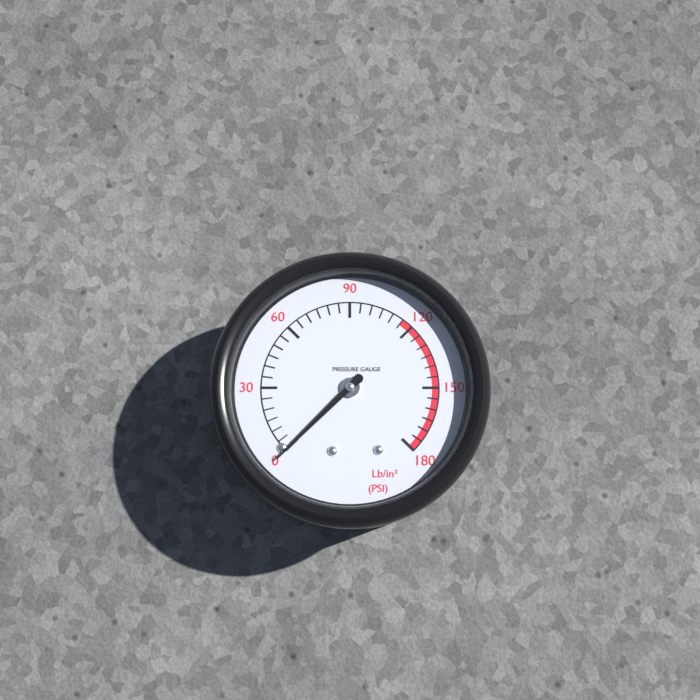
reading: 0 psi
